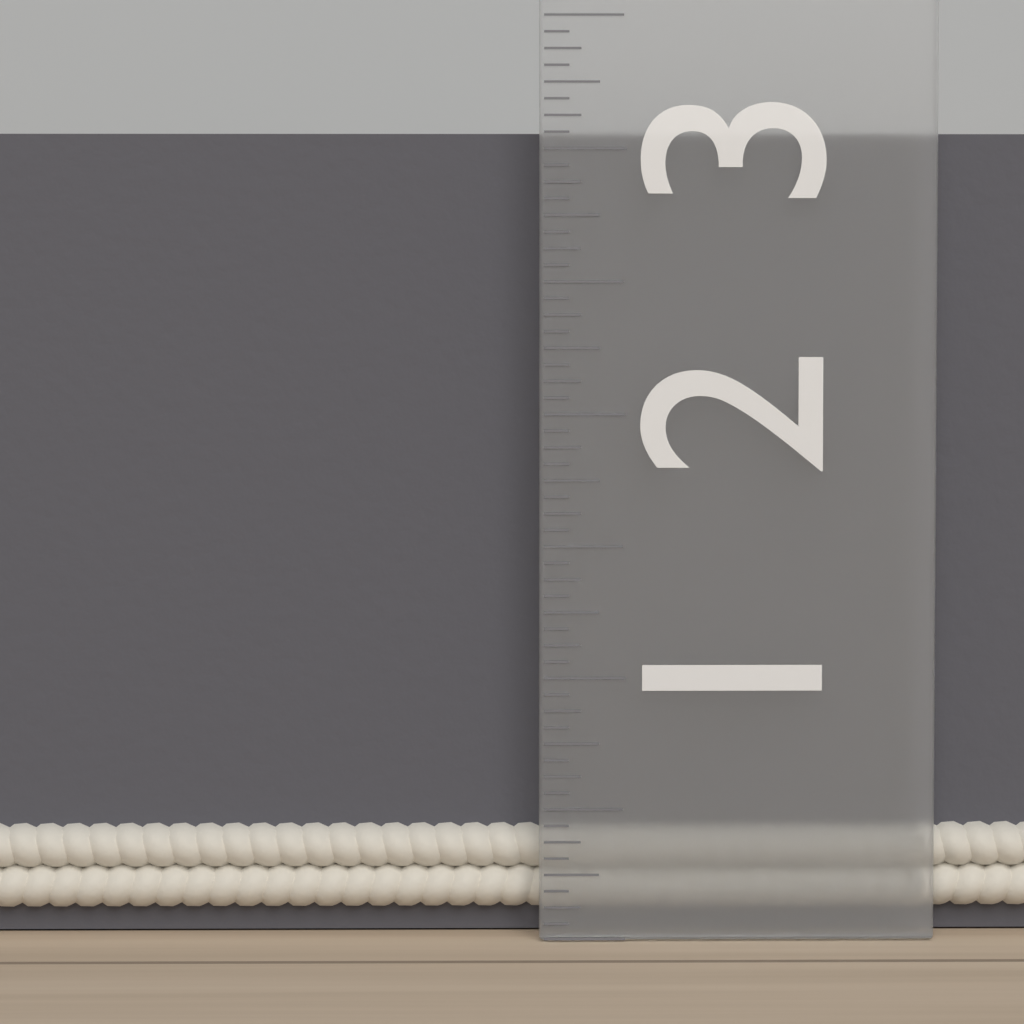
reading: 3.0625 in
